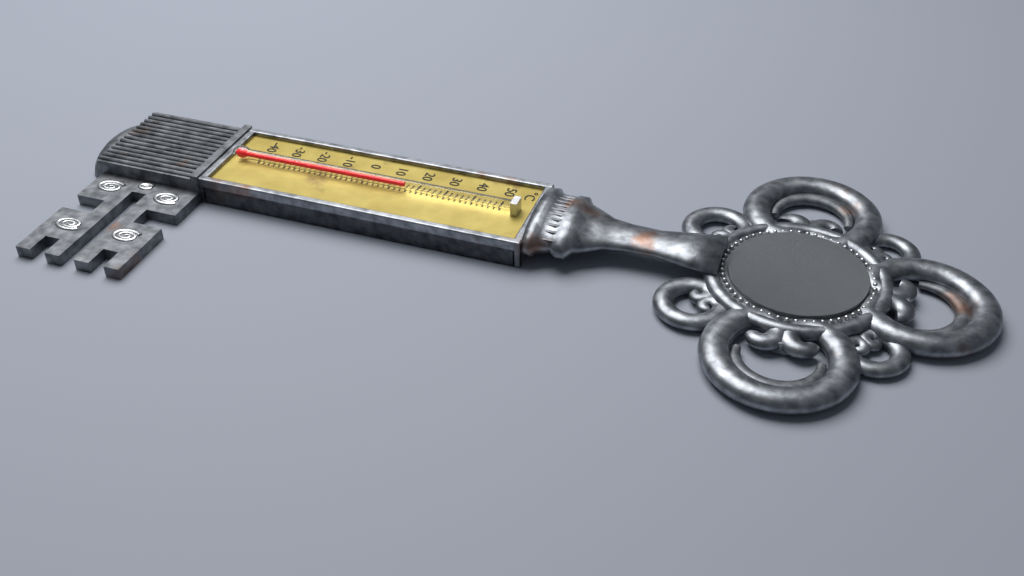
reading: 16 °C
